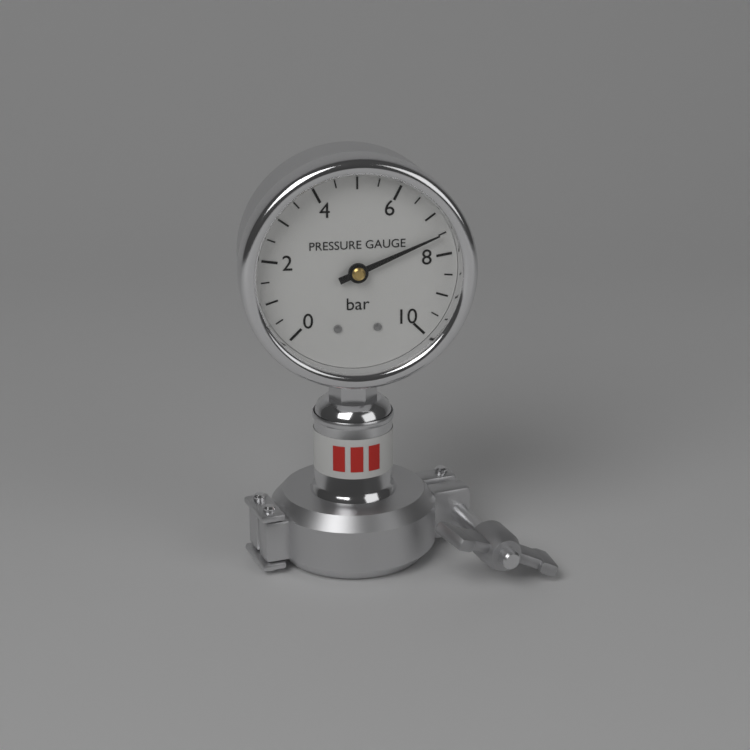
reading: 7.5 bar
